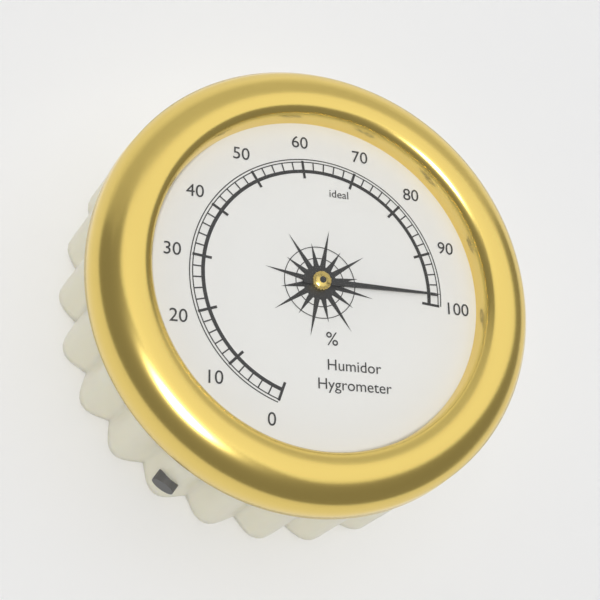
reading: 98 %
